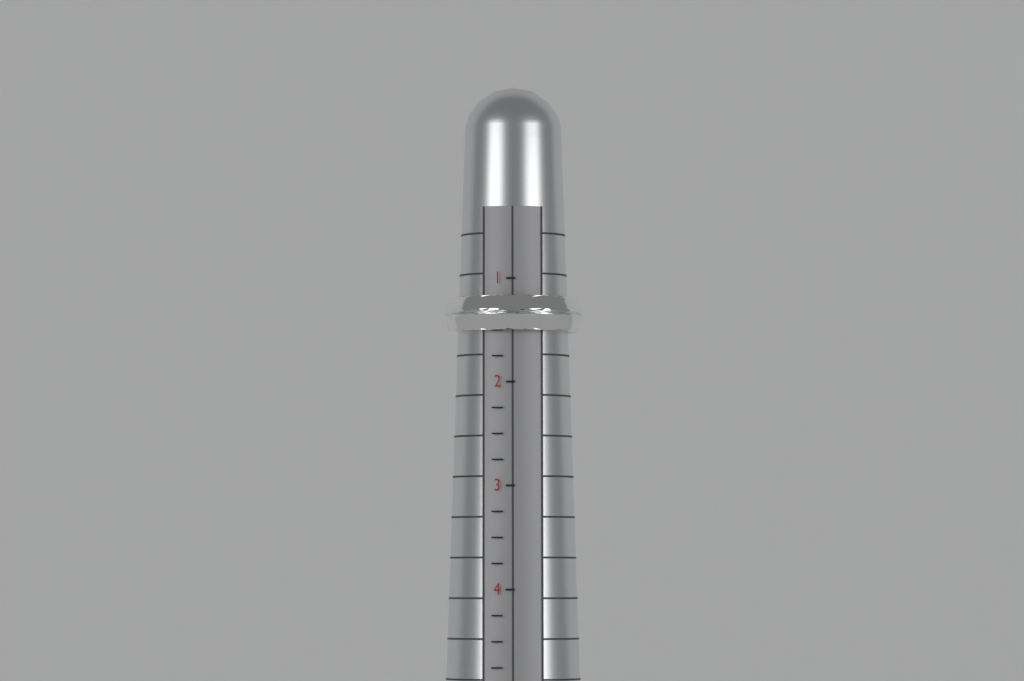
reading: 1.50 (no unit)
